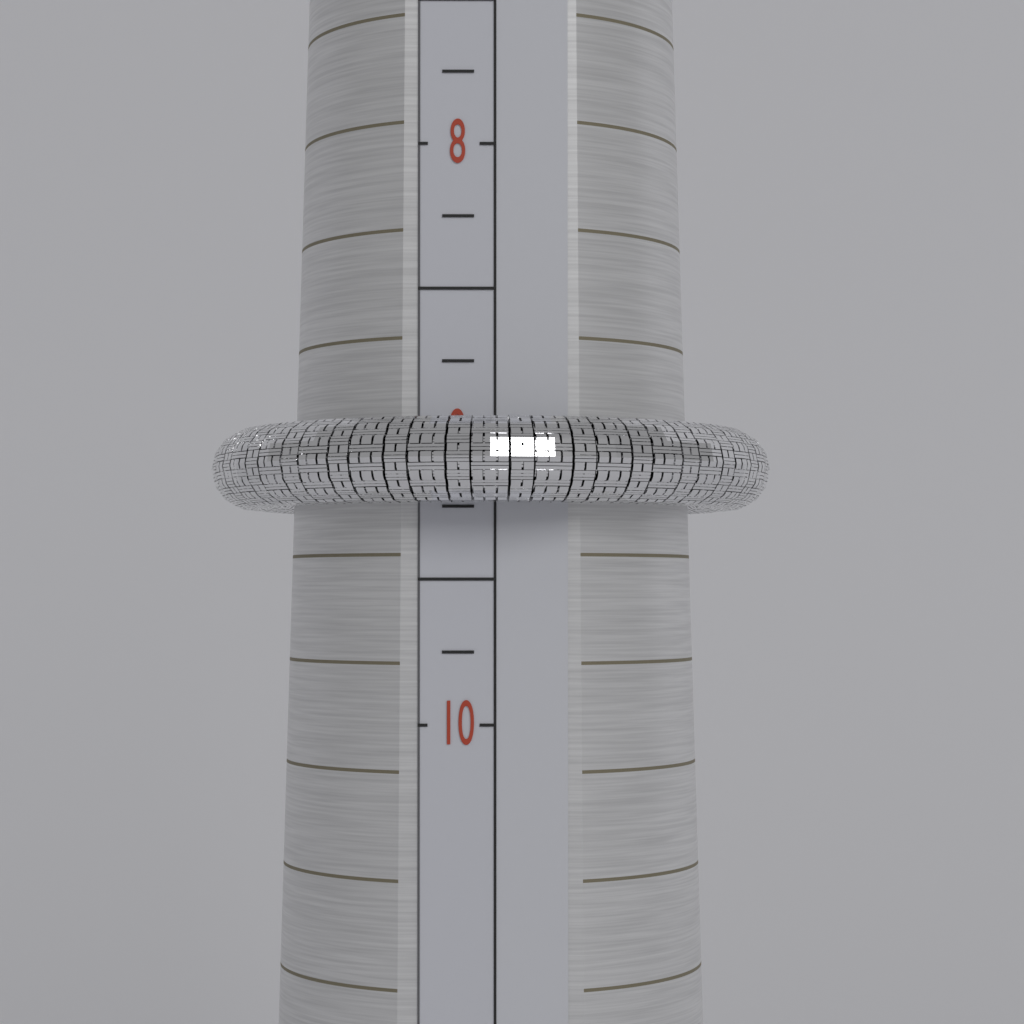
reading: 9.25 (no unit)
